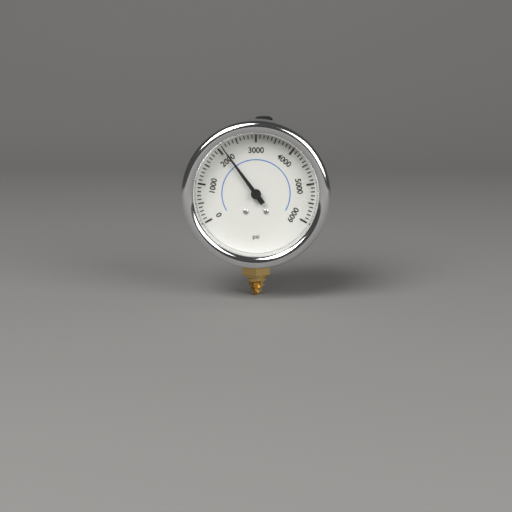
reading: 2100 psi
